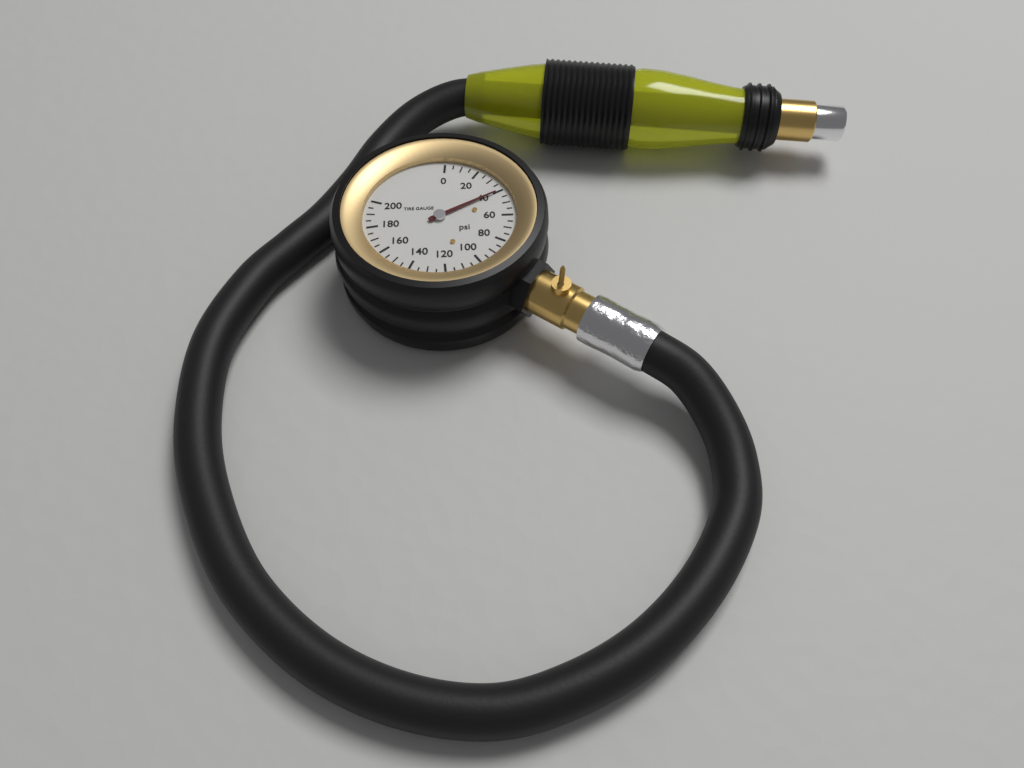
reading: 40 psi
